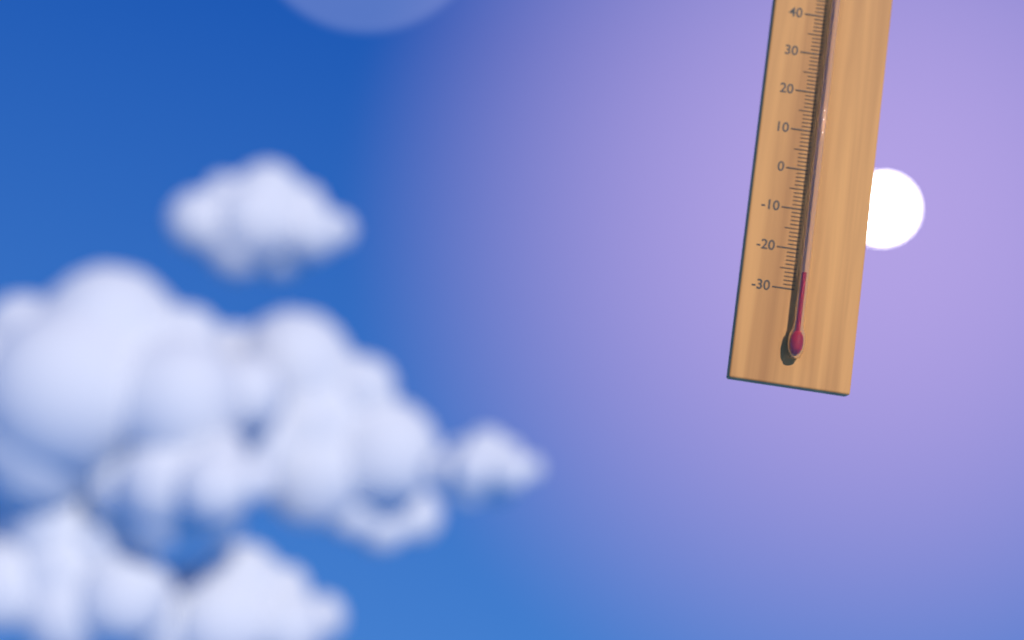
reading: -26 °C
